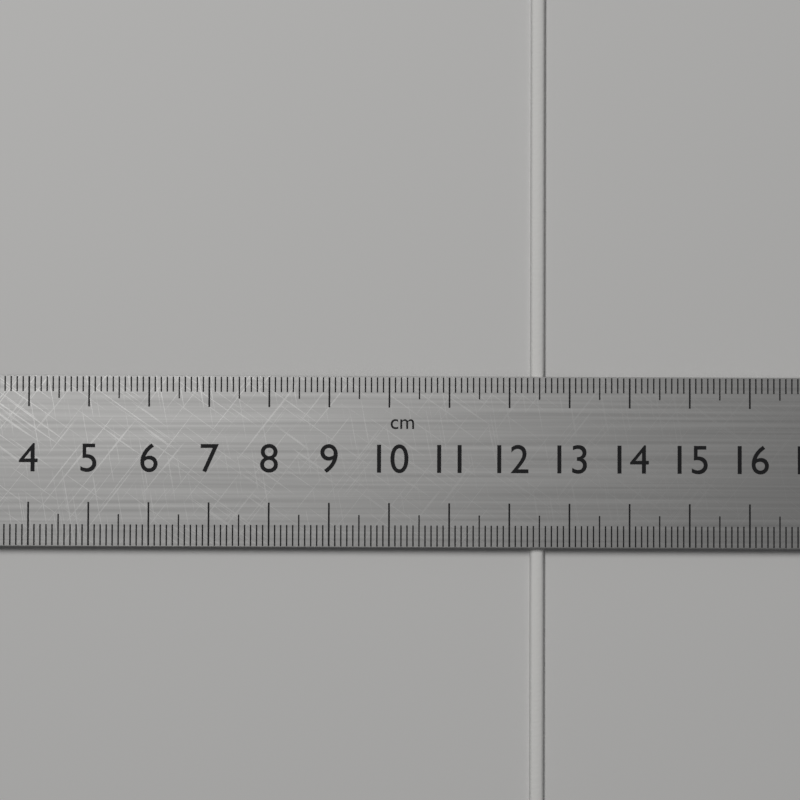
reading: 12.6 cm
